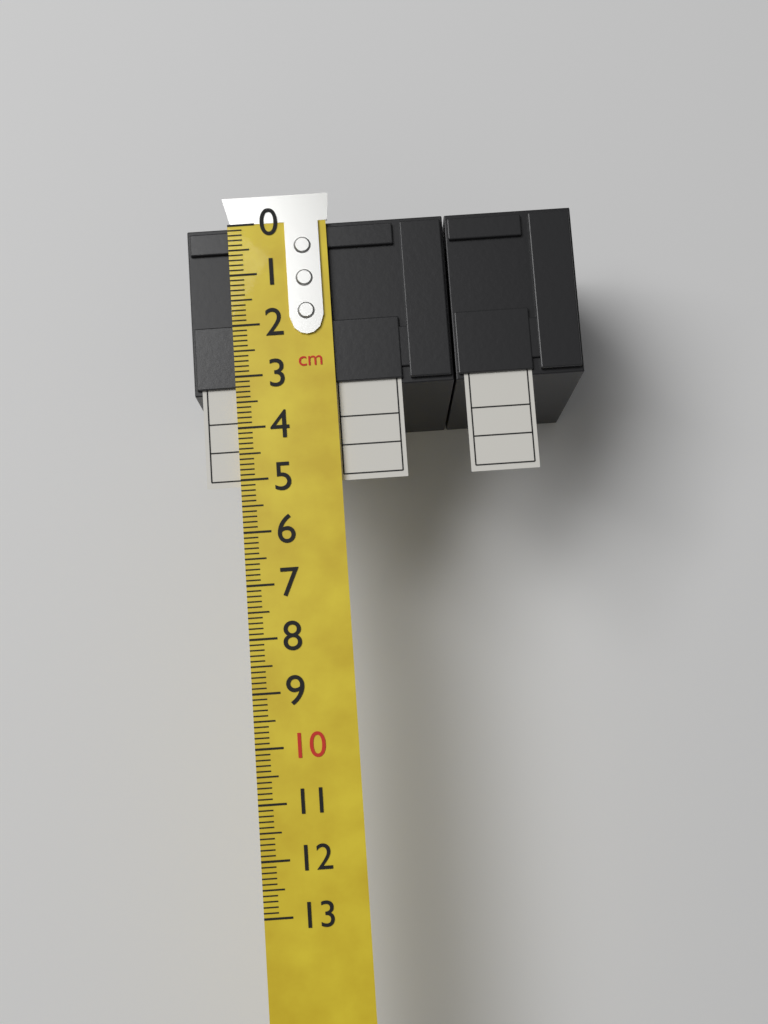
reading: 3.3 cm
